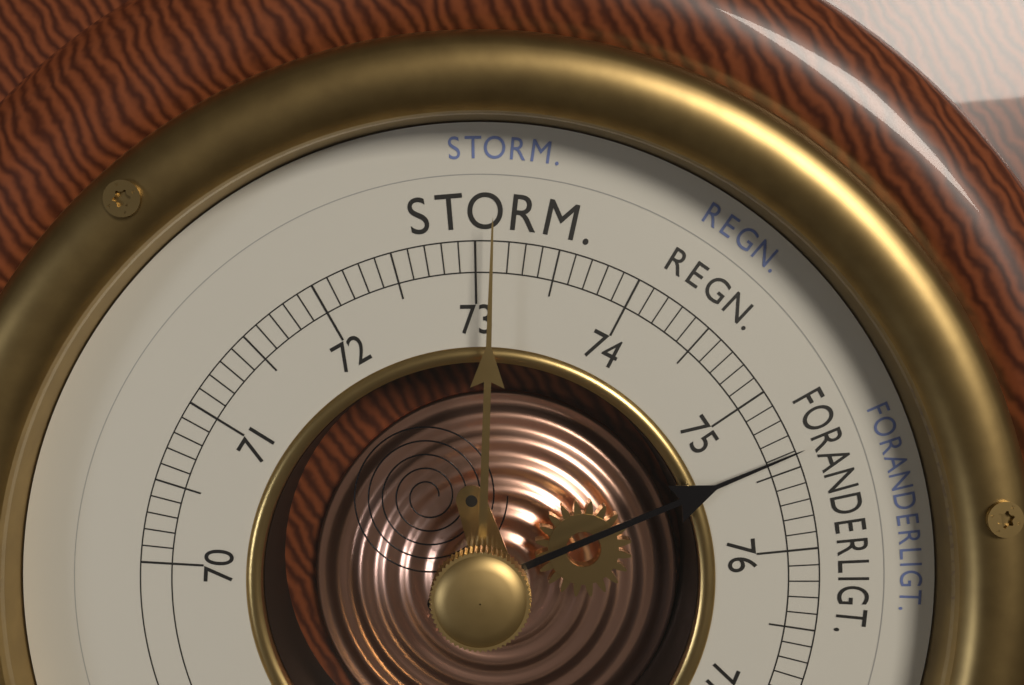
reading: 75.4 cm
